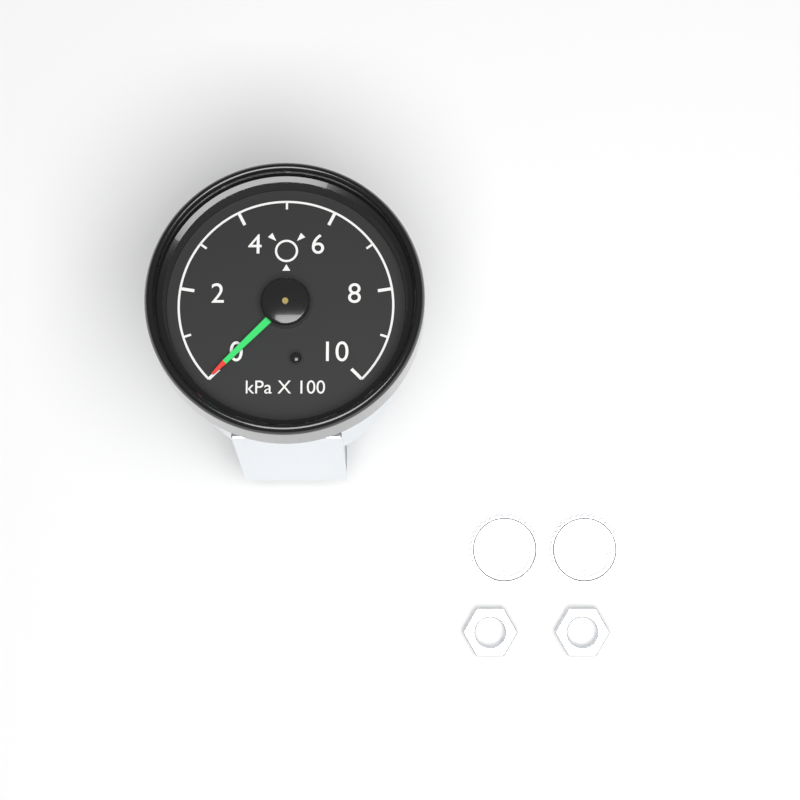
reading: 0 kPa
